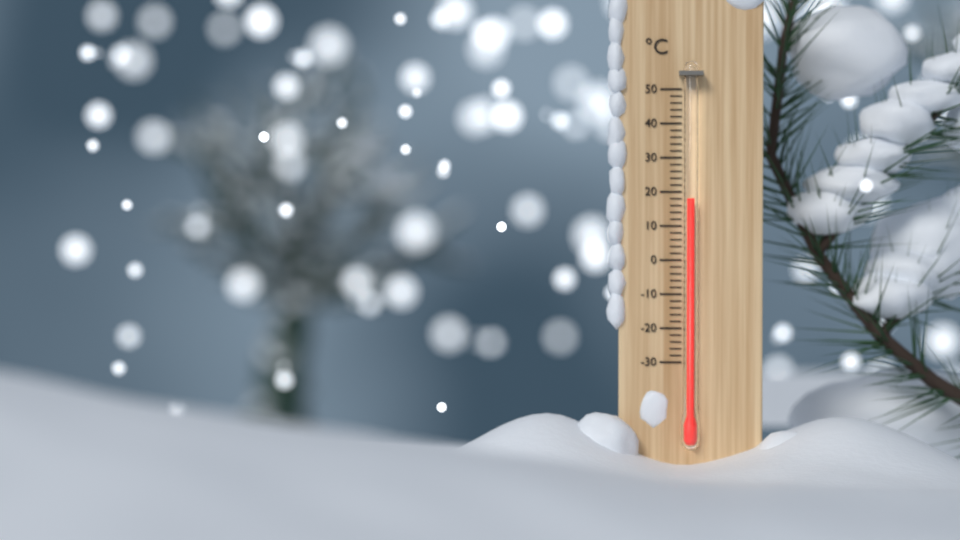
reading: 18 °C
